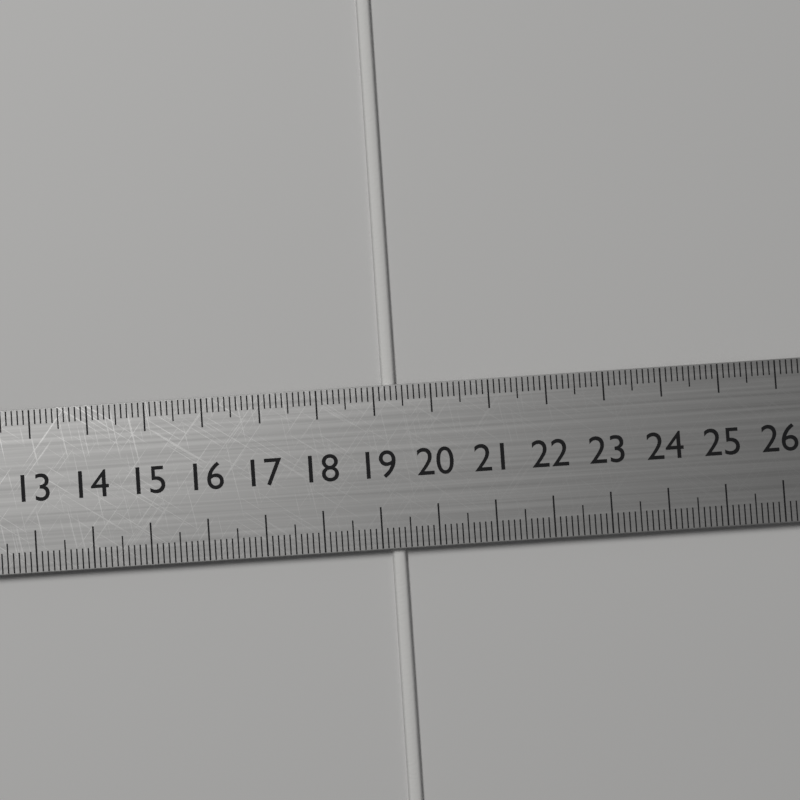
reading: 19.4 cm
